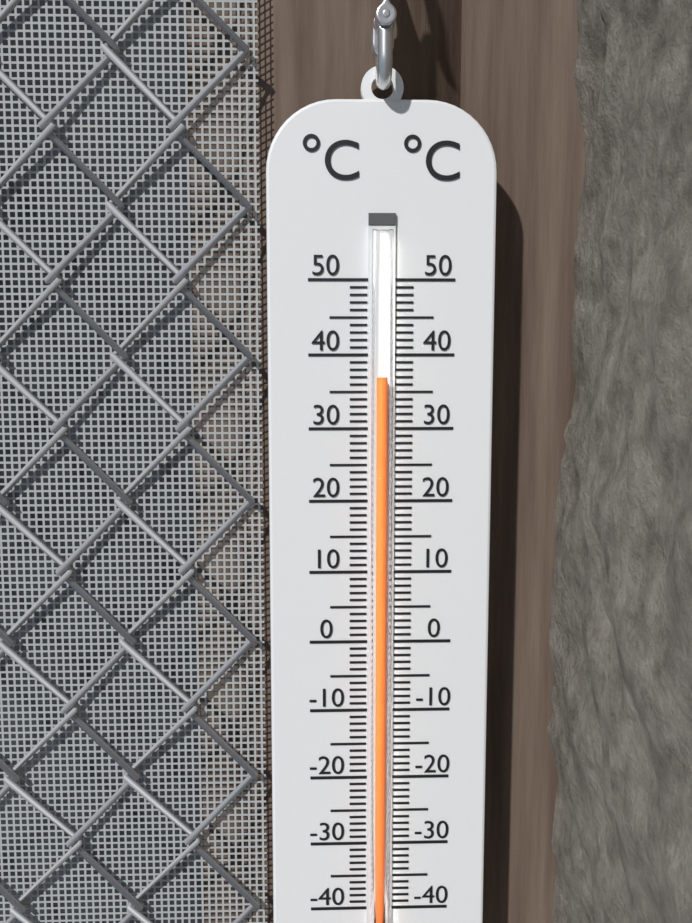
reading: 37 °C
